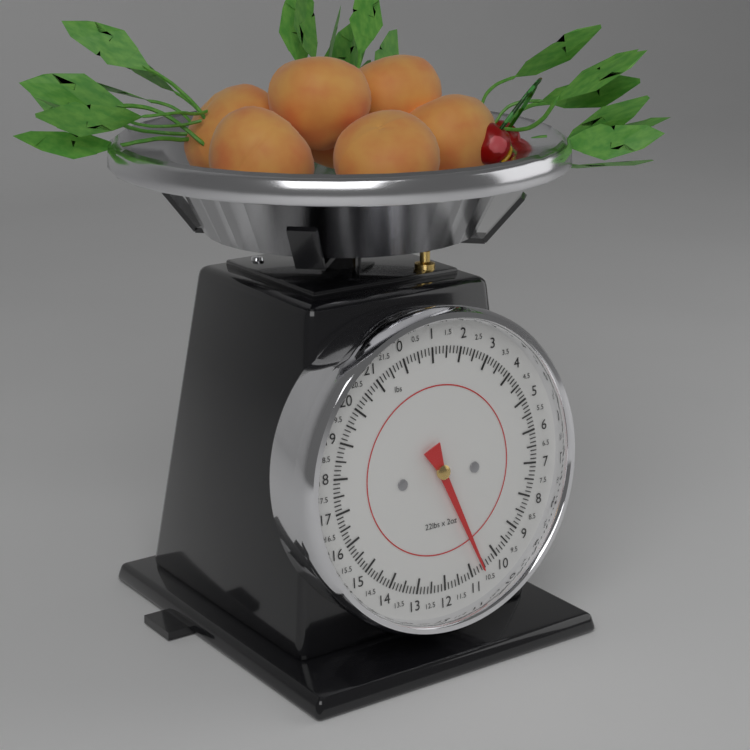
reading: 10.625 lbs
